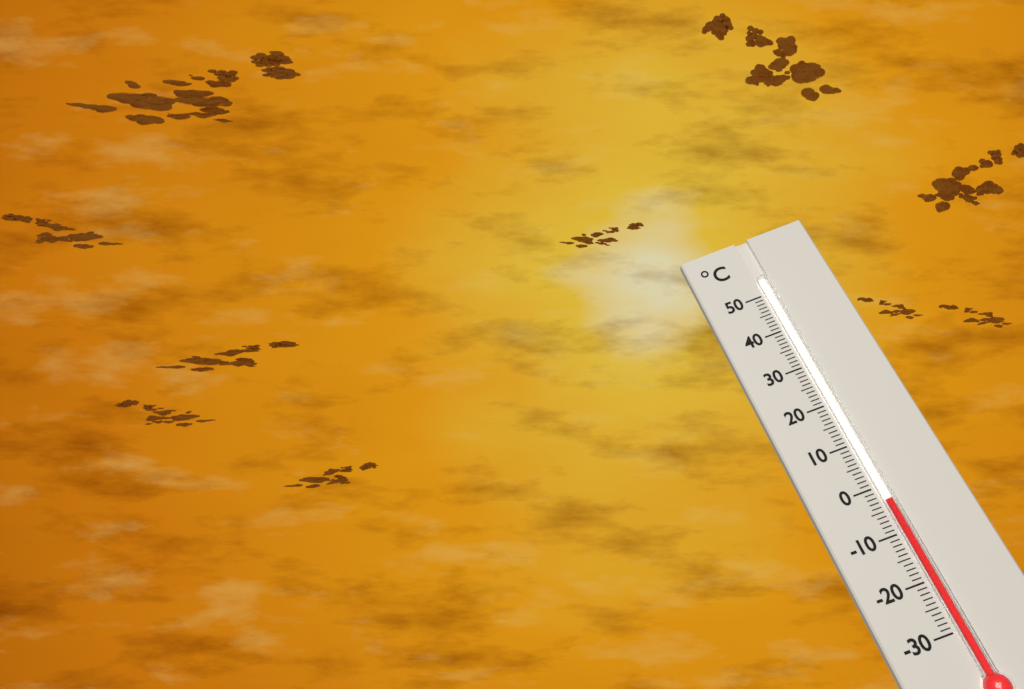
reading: -3 °C
